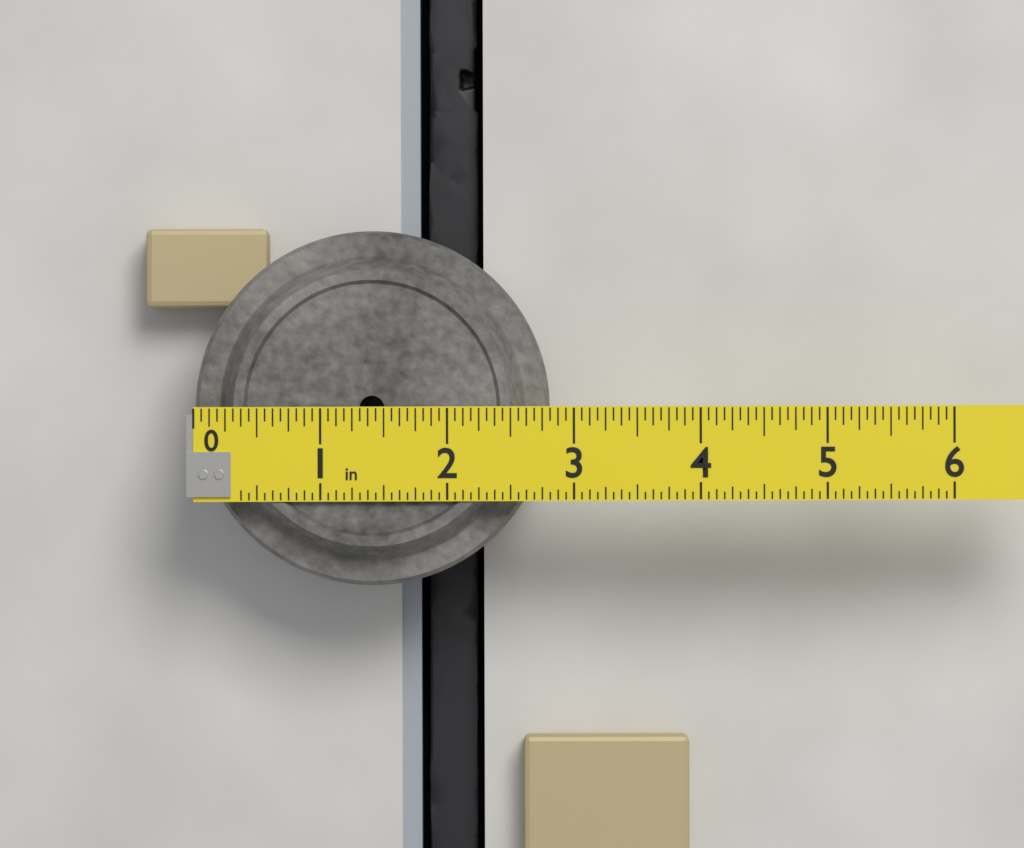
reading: 2.8125 in
